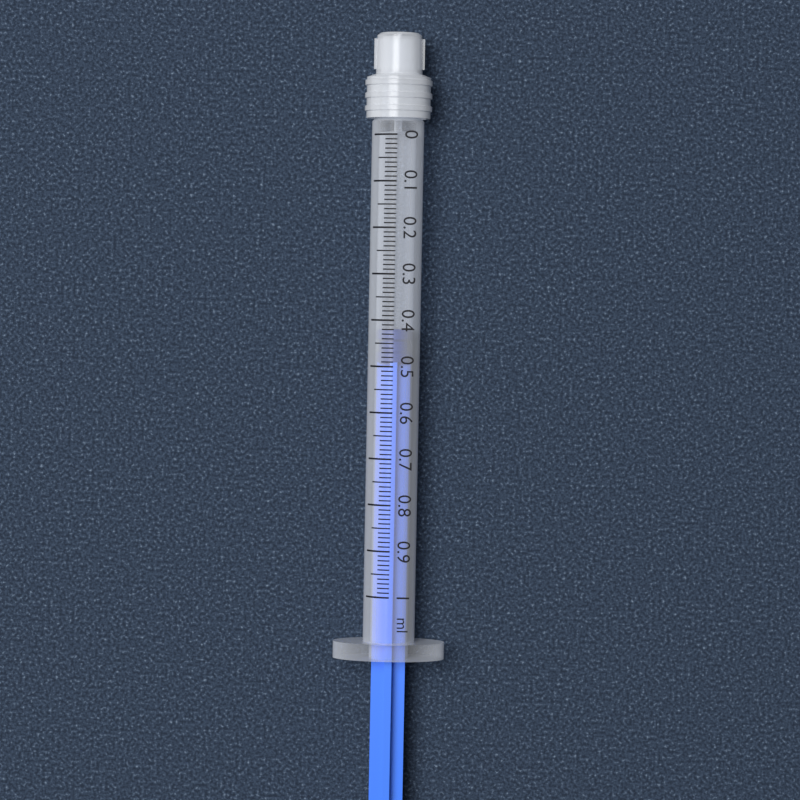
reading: 0.42 ml
